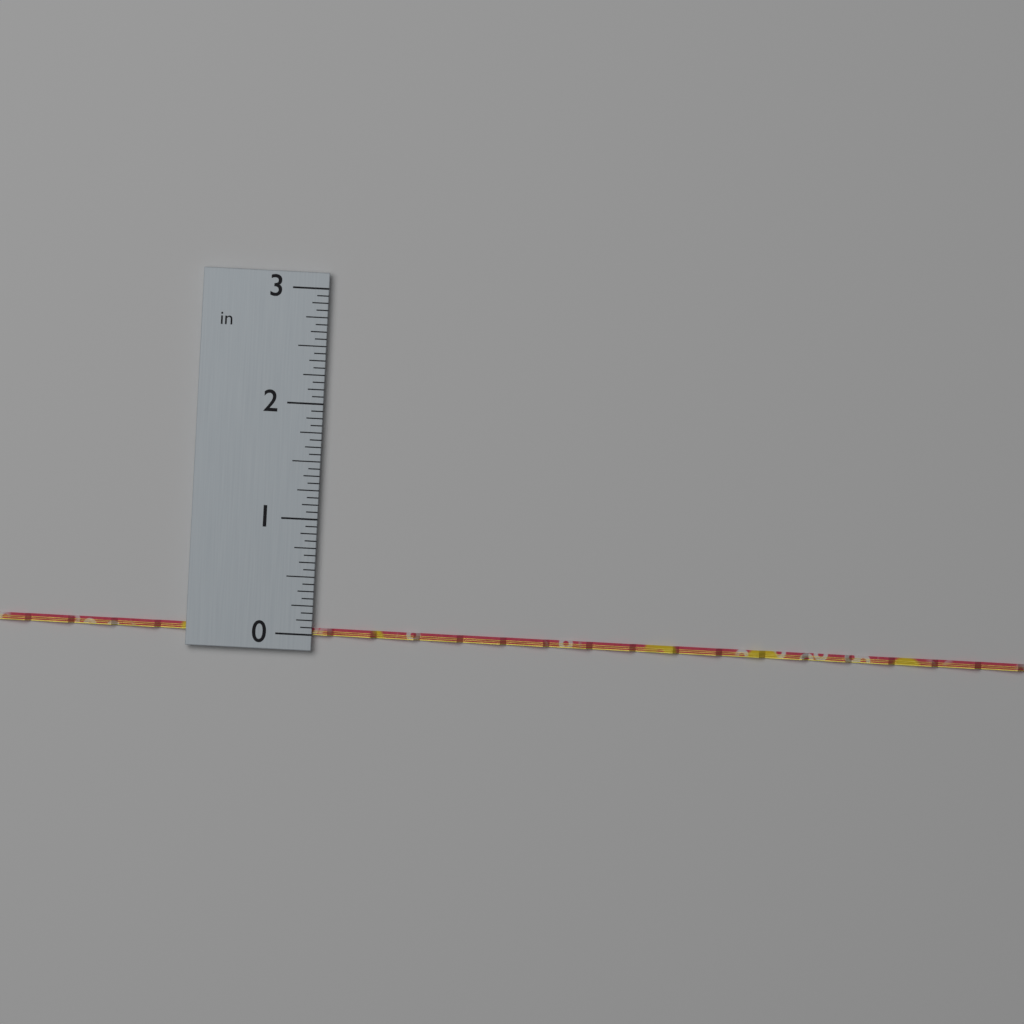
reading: 0.0625 in
